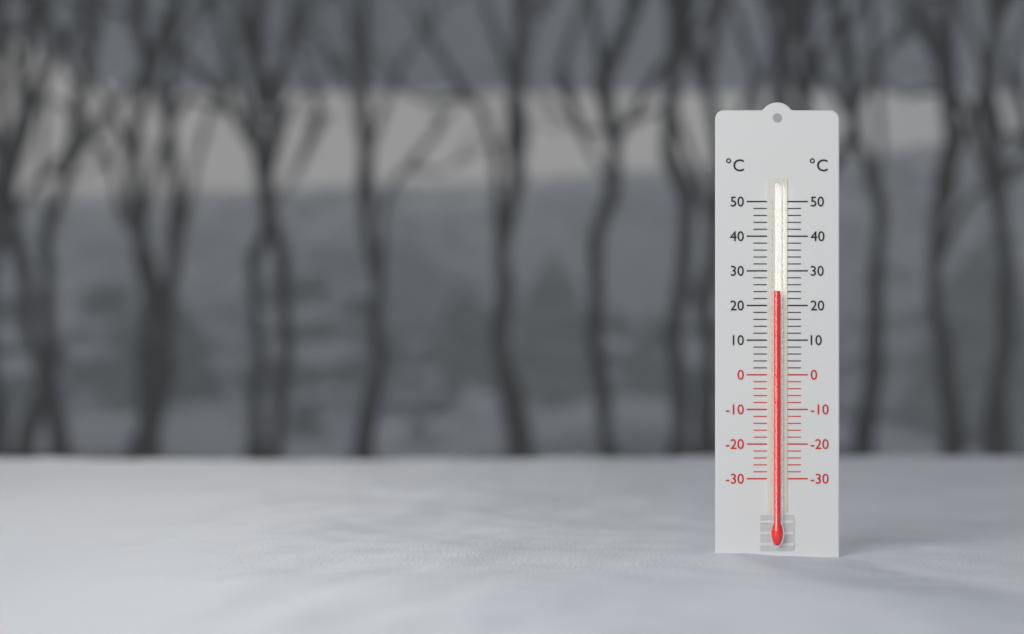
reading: 24 °C
